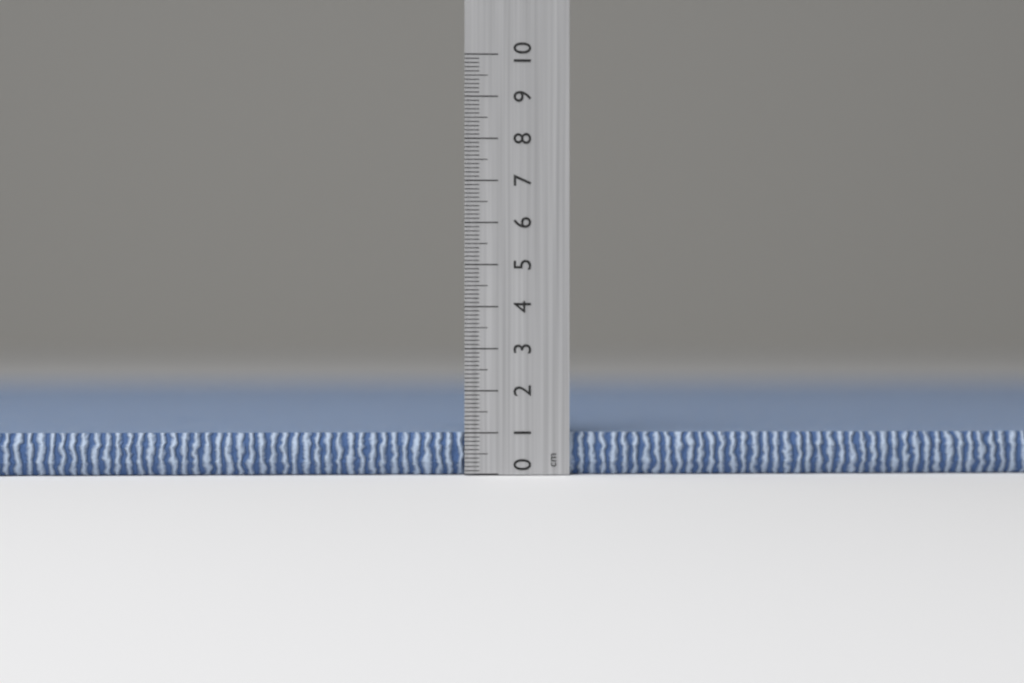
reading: 1.0 cm
